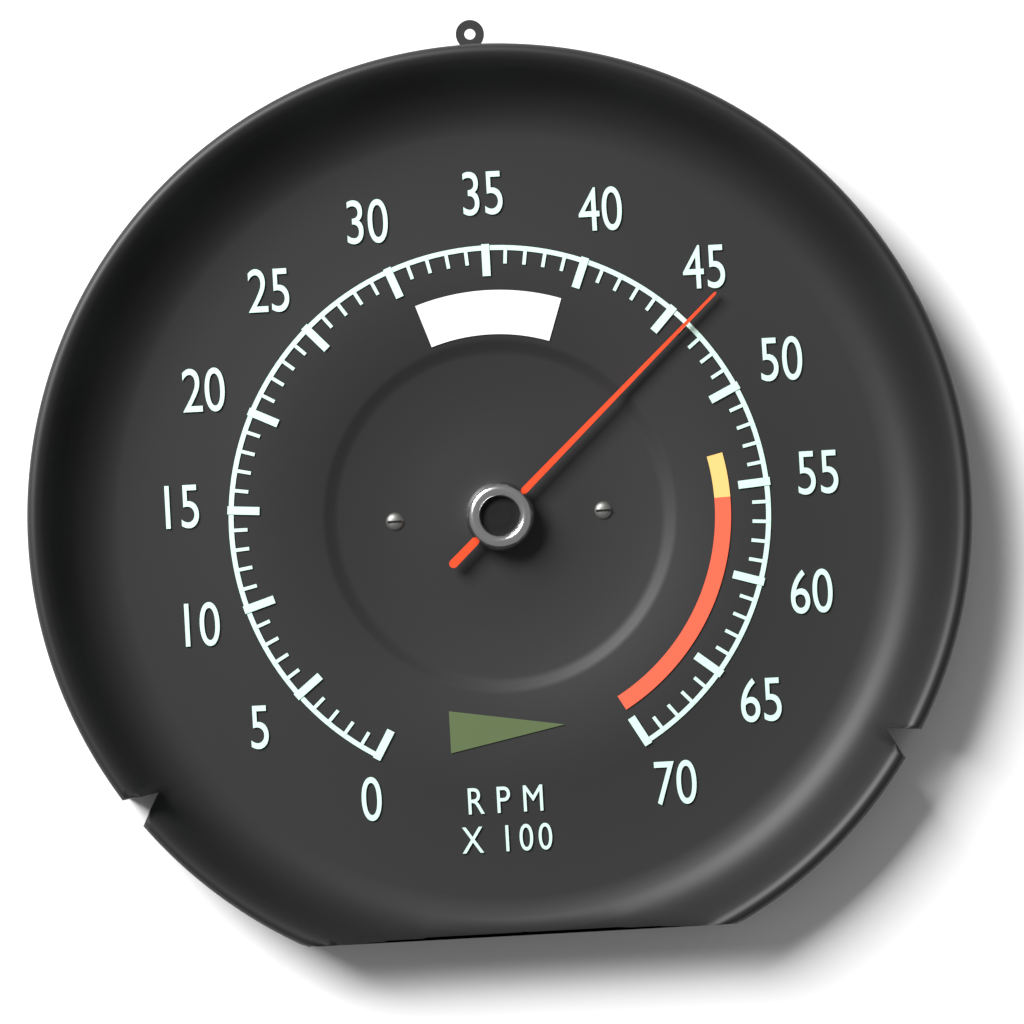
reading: 4600 RPM
